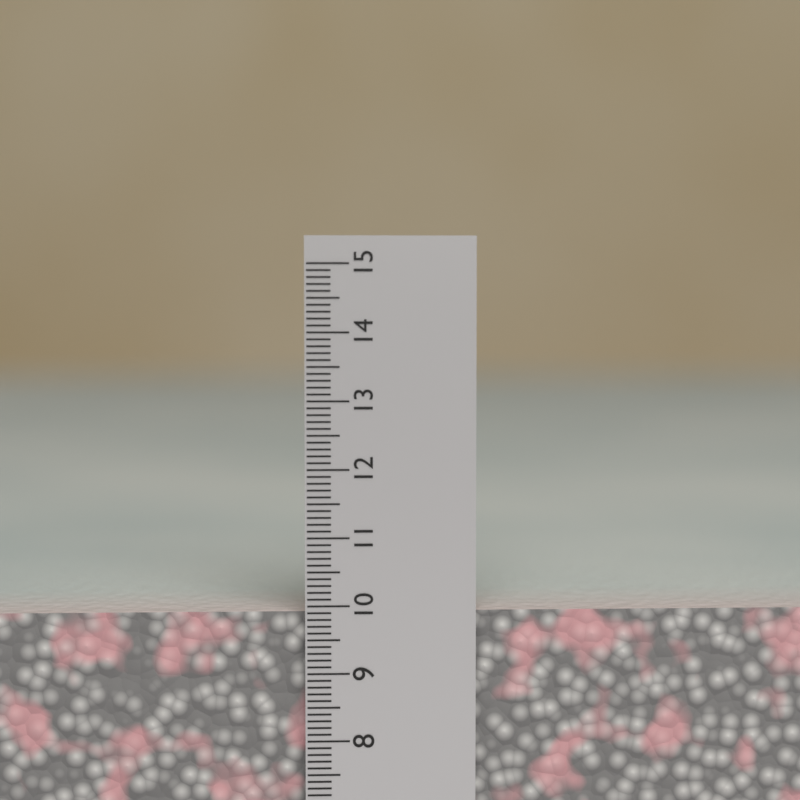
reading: 9.9 cm
